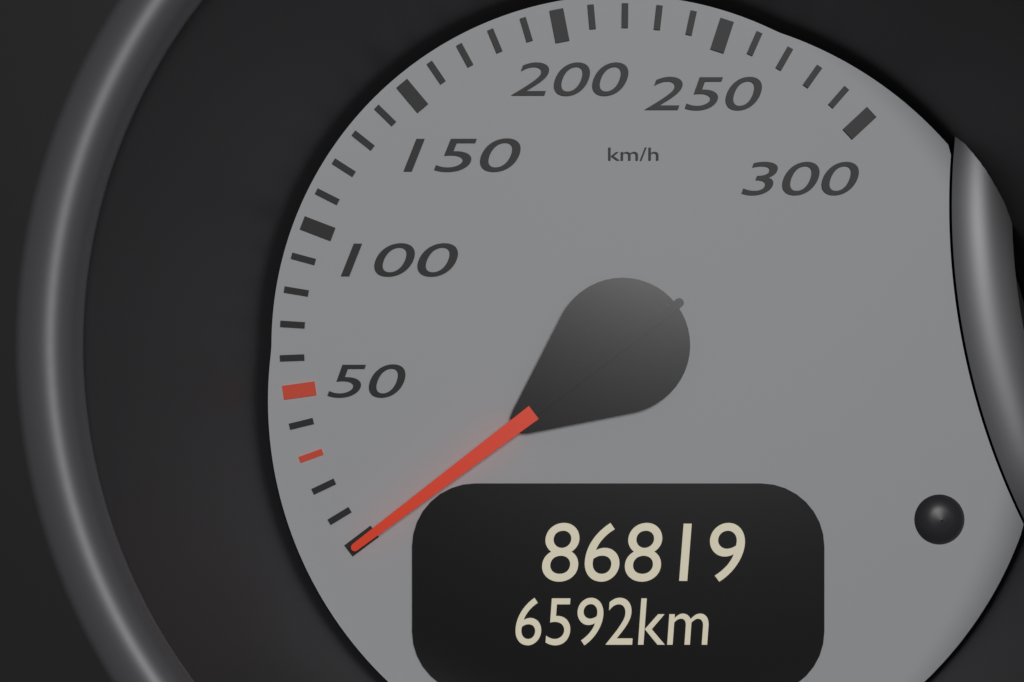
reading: 0 km/h
